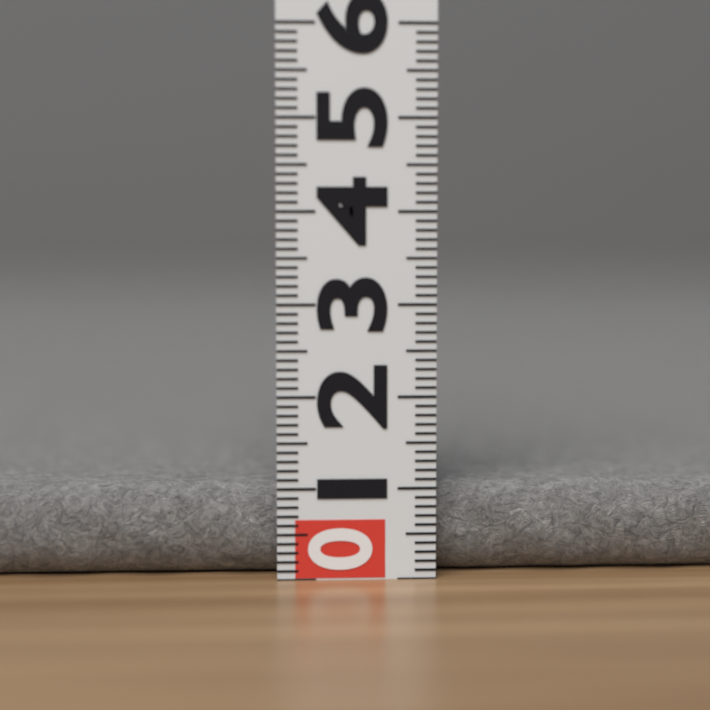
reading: 1.0 (no unit)
